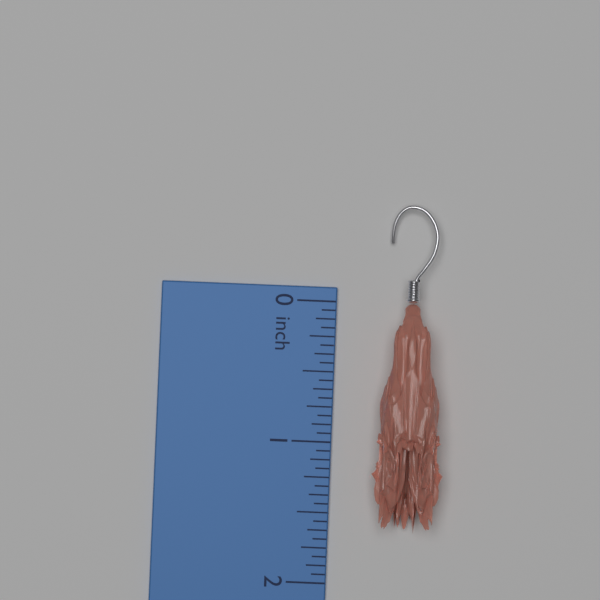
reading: 1.6250 inch
